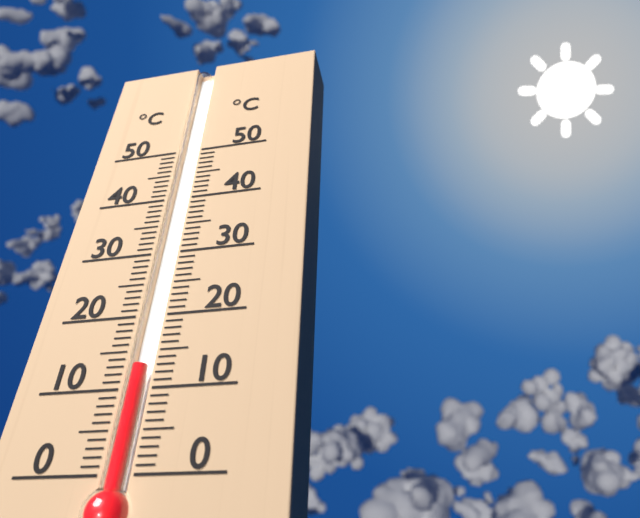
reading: 13 °C
